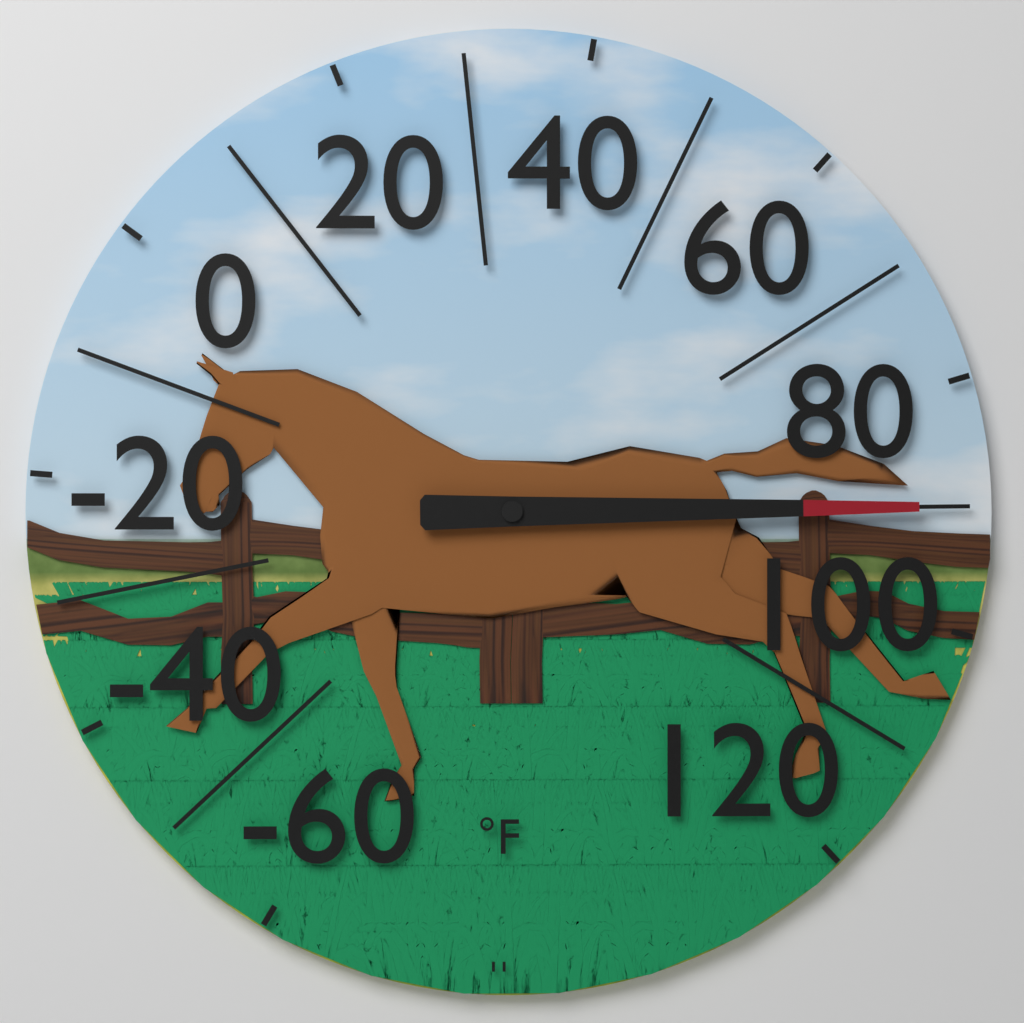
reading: 90 °F
